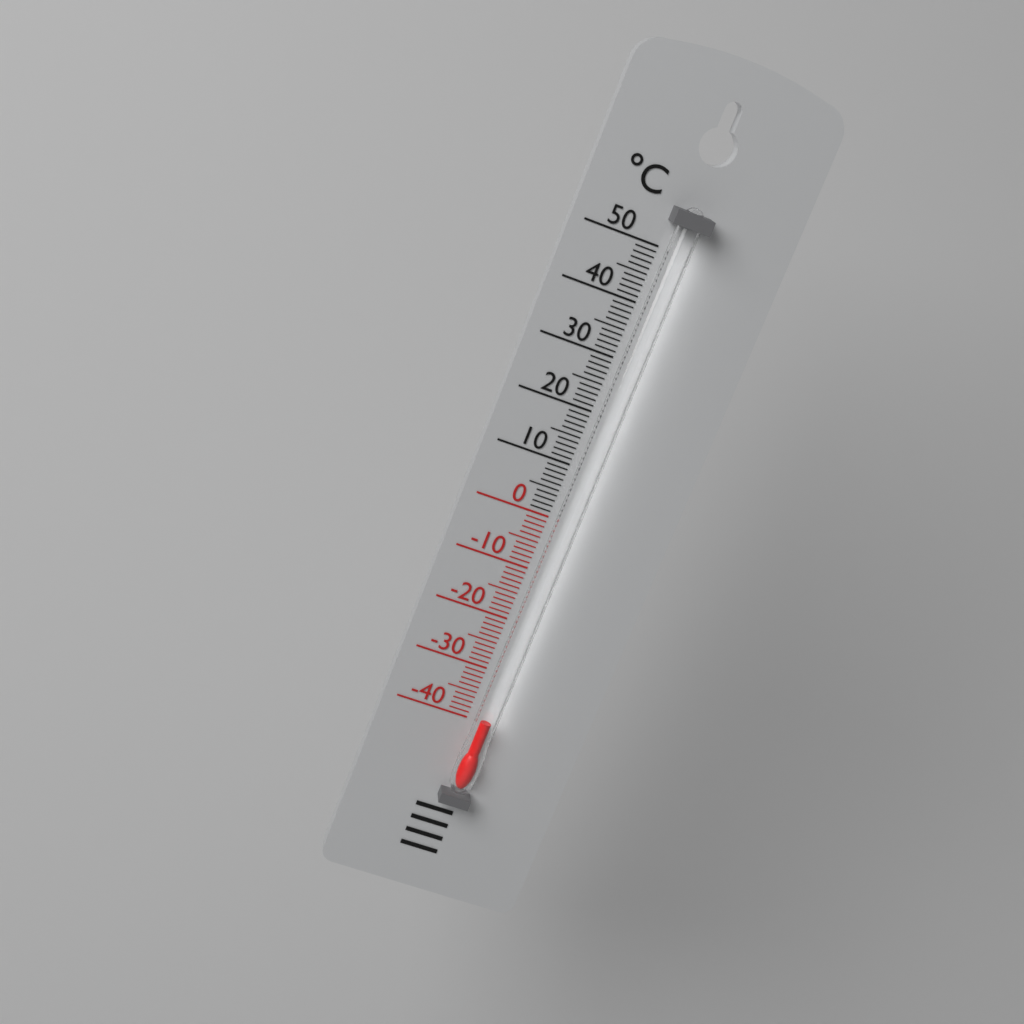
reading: -39 °C
